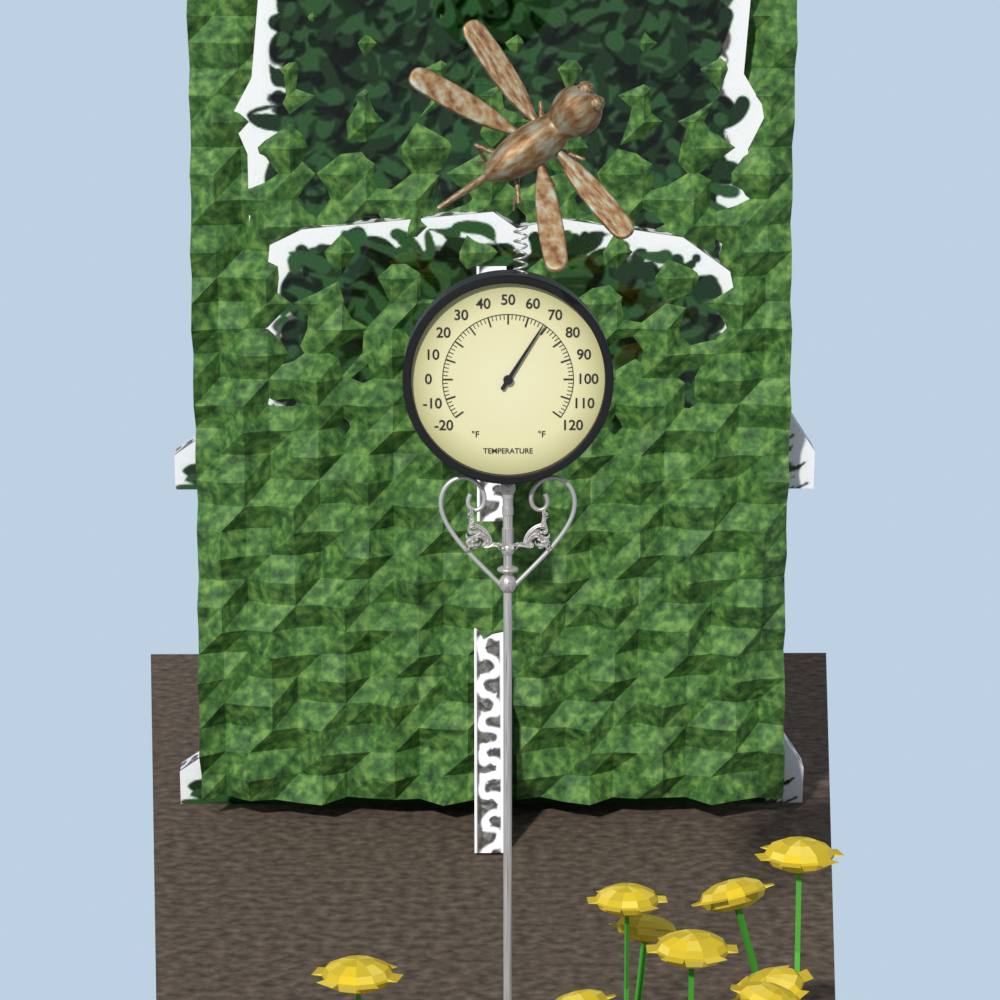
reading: 68 °F
